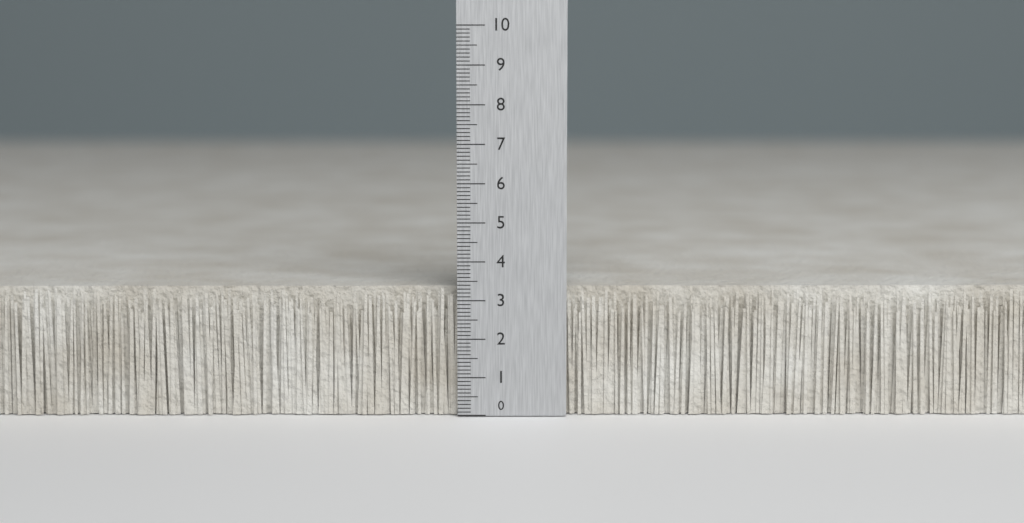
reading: 3.3 (no unit)
